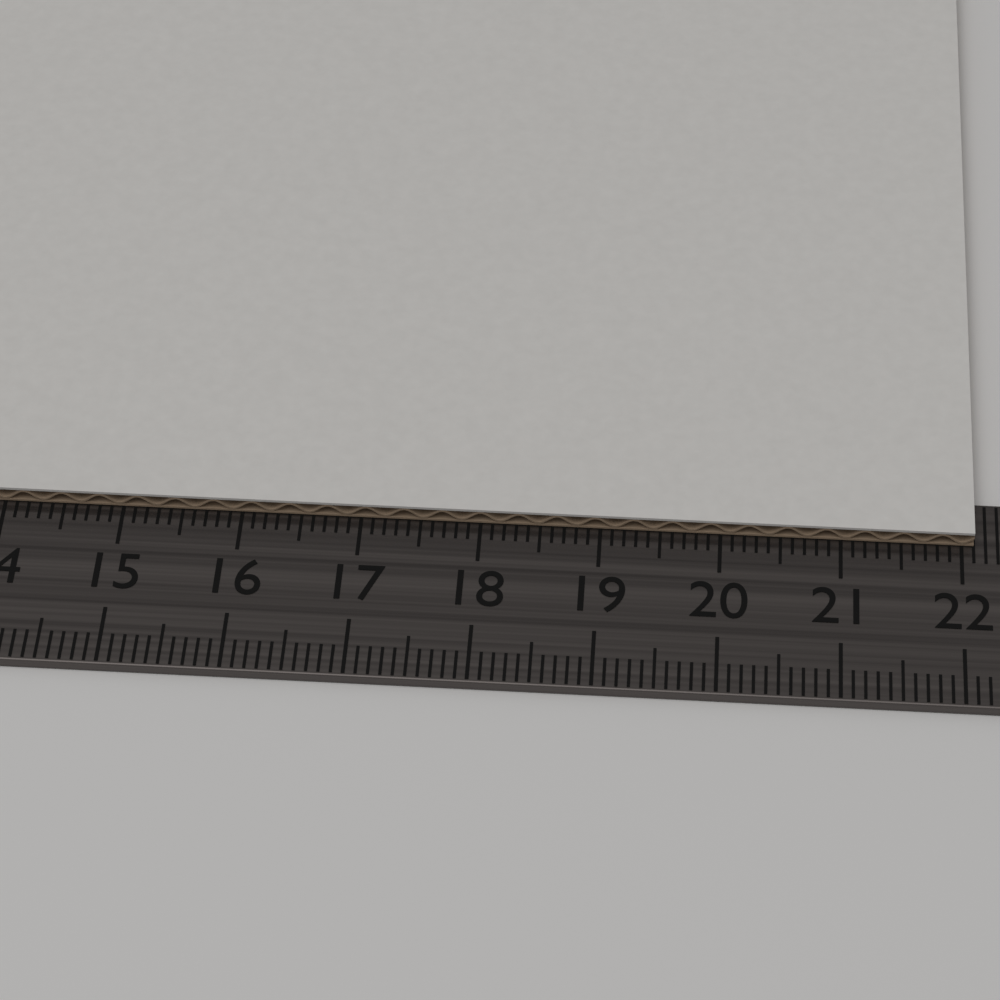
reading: 22.1 cm
